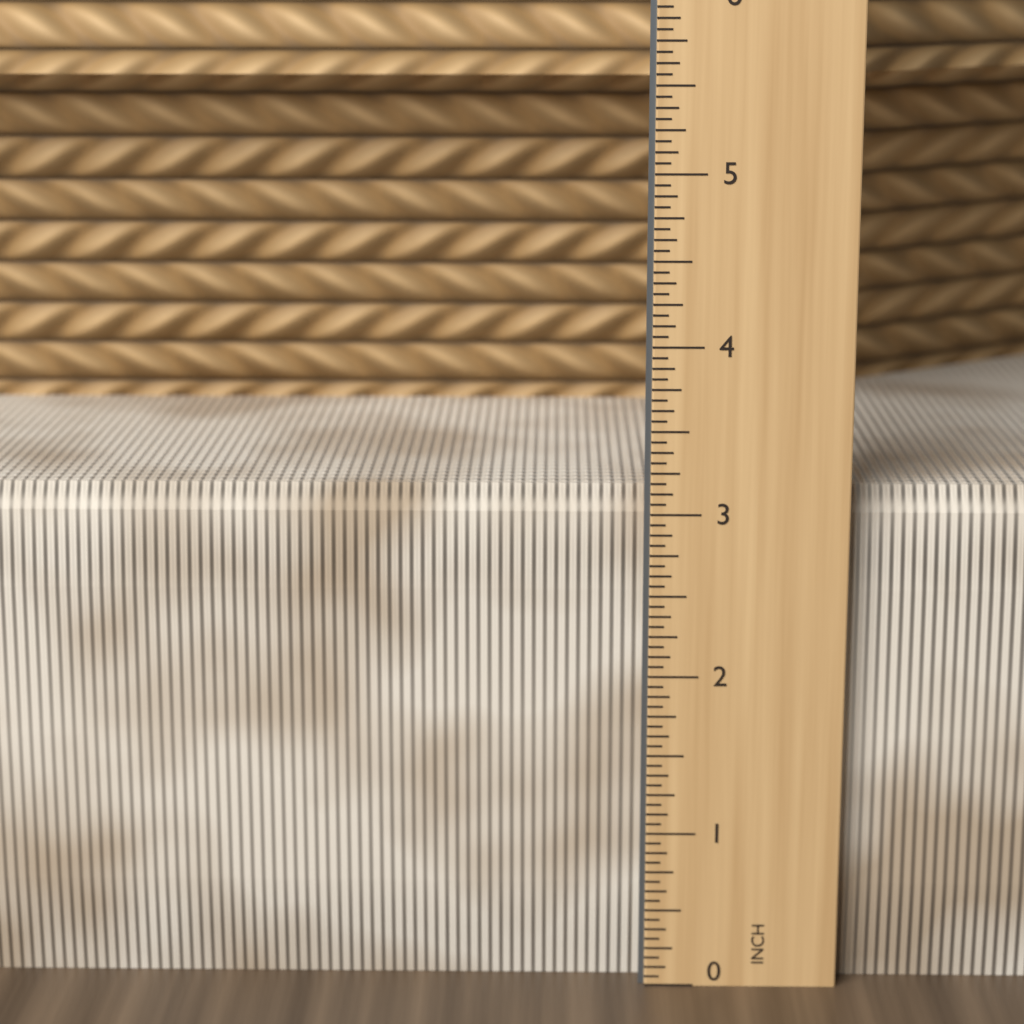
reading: 3.1250 in
